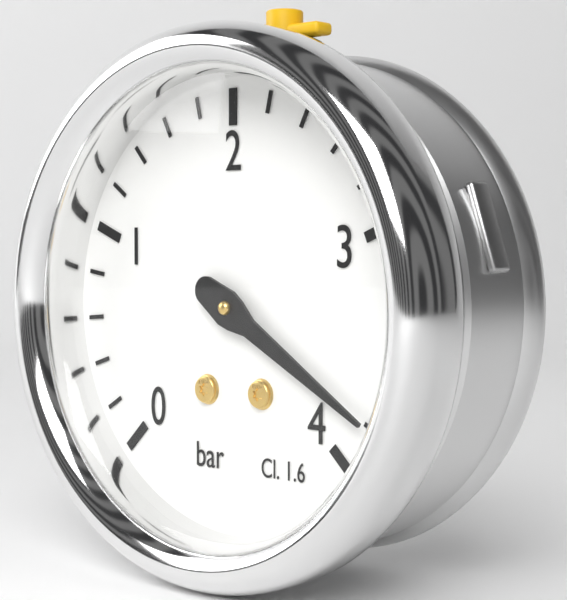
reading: 3.8 bar
